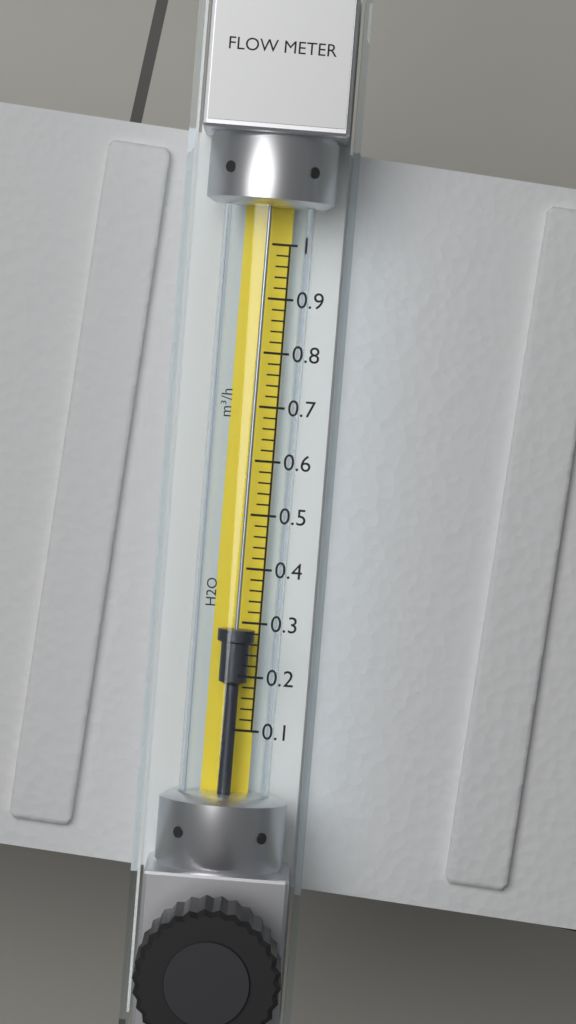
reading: 0.28 m³/h
